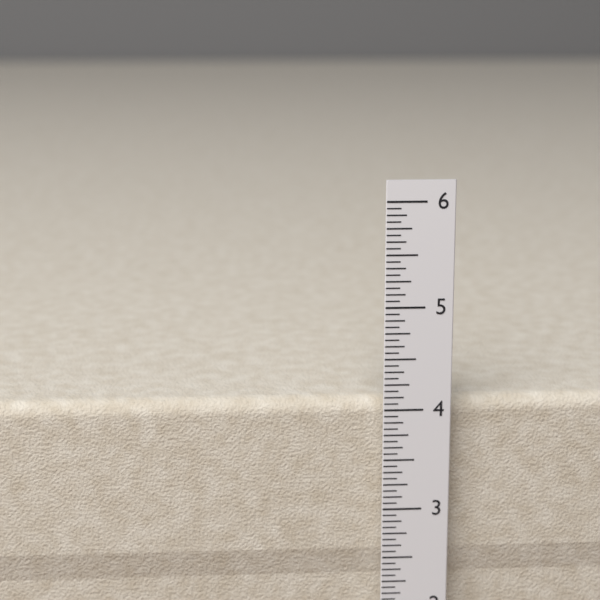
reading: 4.0625 in
